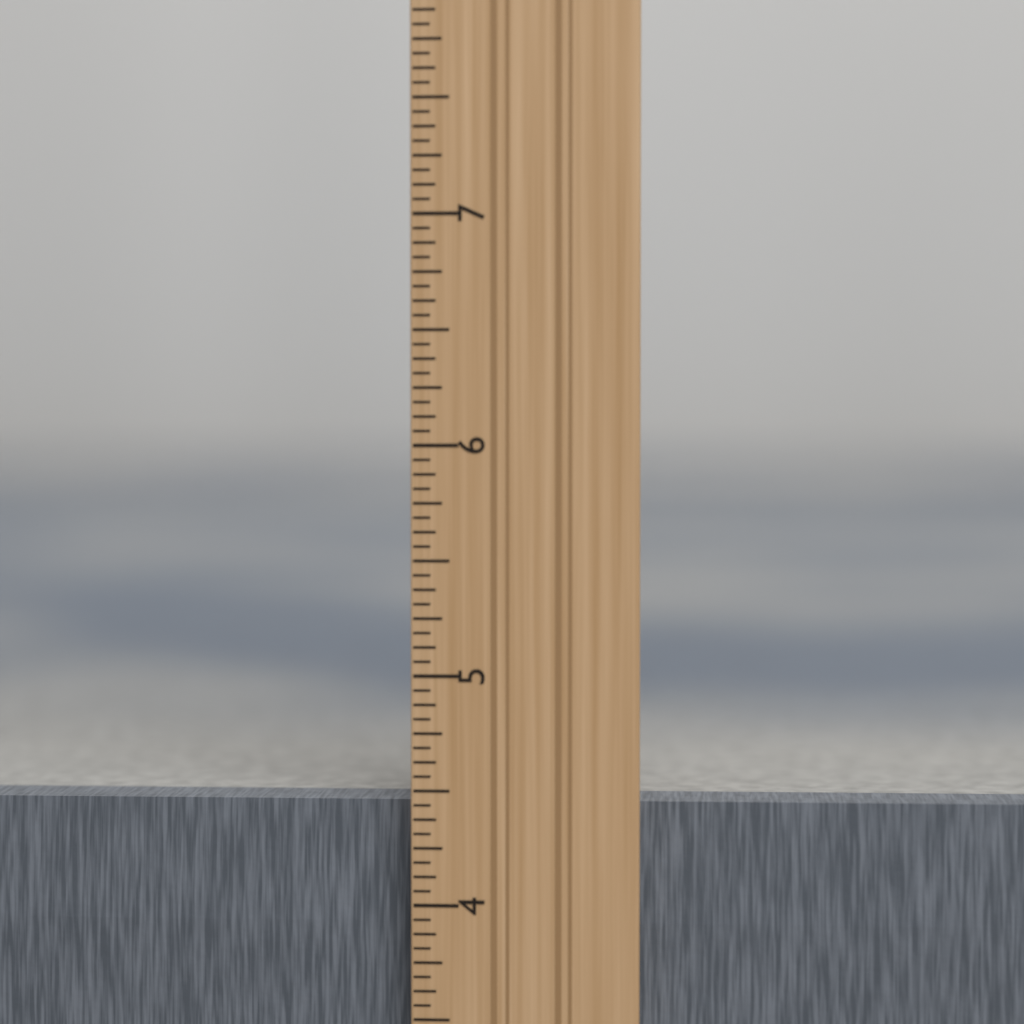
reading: 4.4375 in
